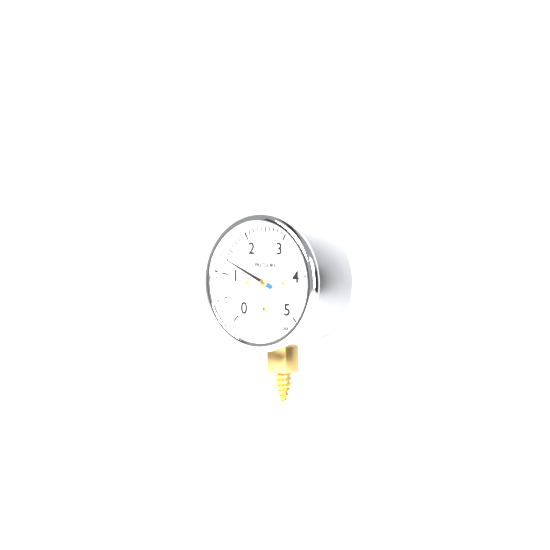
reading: 1.3 psi
